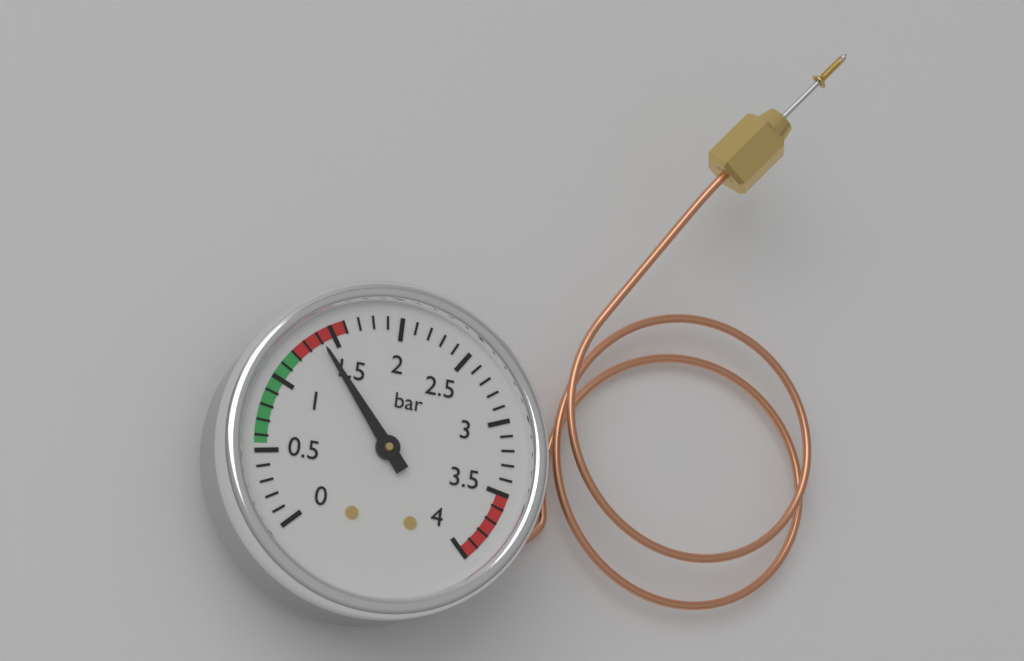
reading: 1.4 bar
